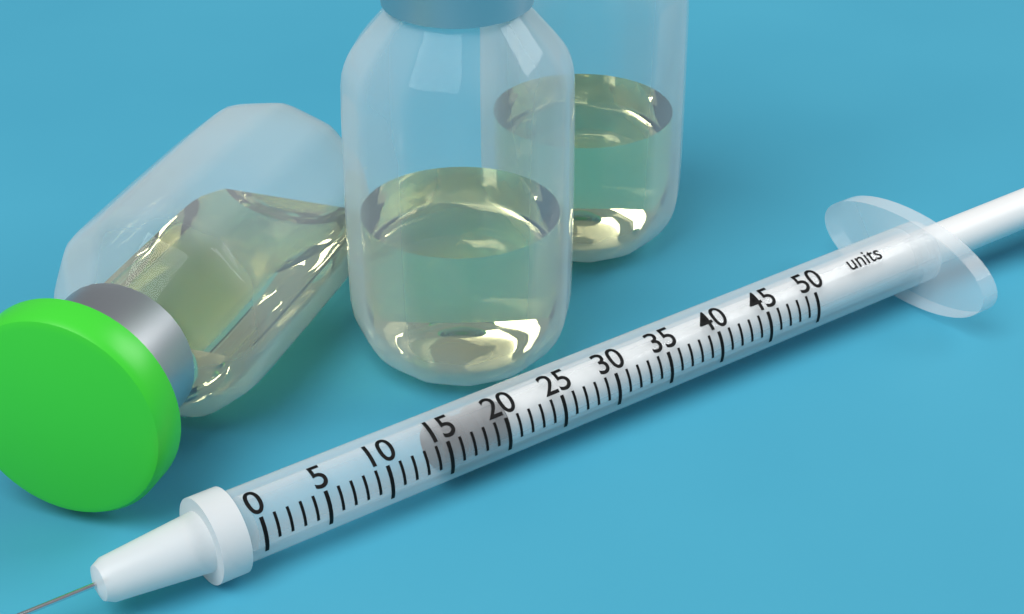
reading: 15 units
